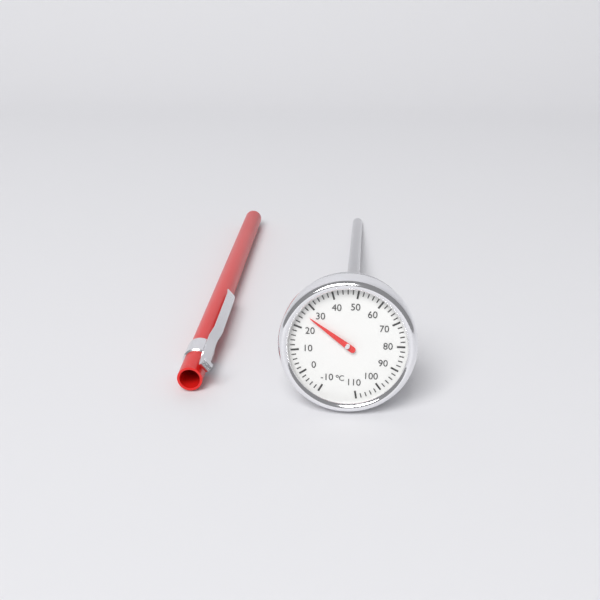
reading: 26 °C
